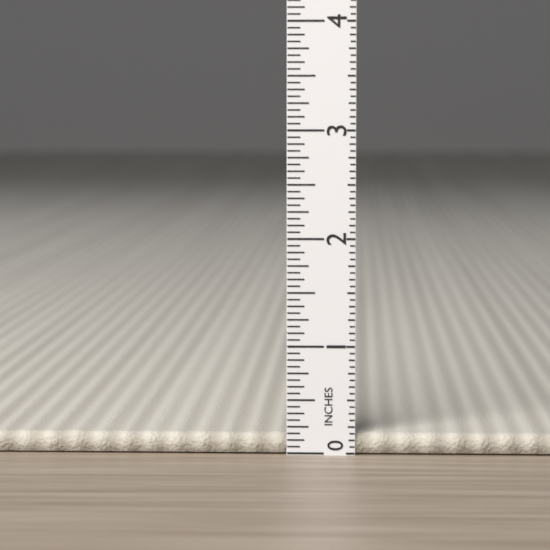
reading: 0.1875 in
